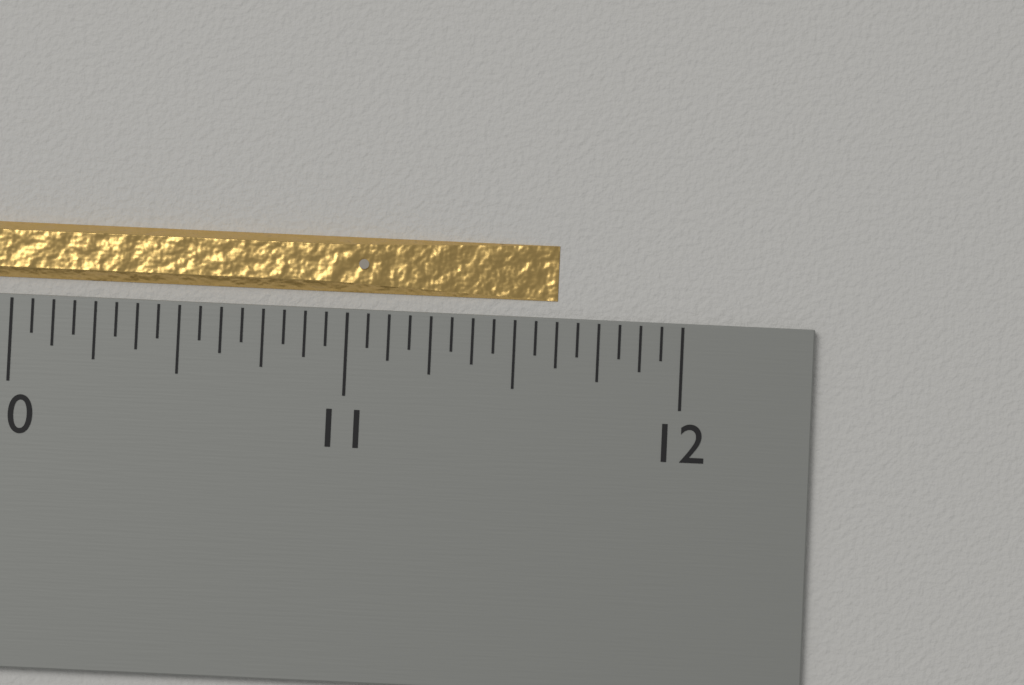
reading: 11.6250 inch
